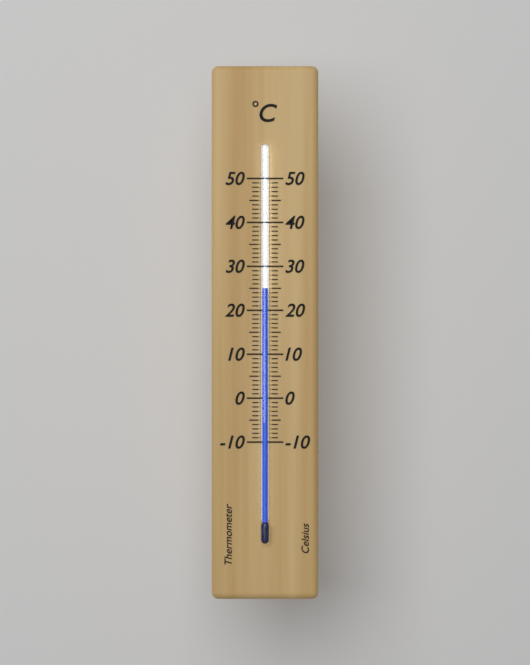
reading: 25 °C
